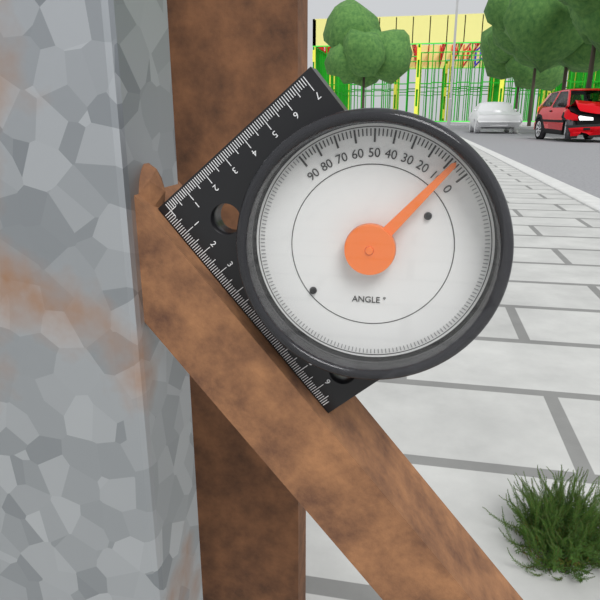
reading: 8 °
